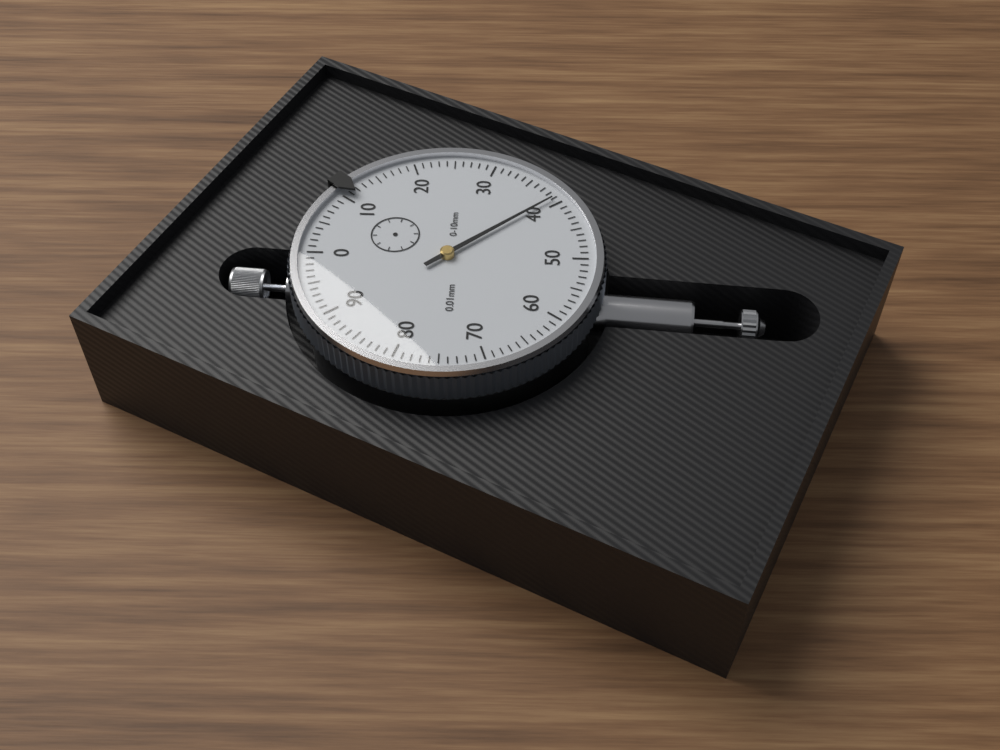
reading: 0.39 mm
